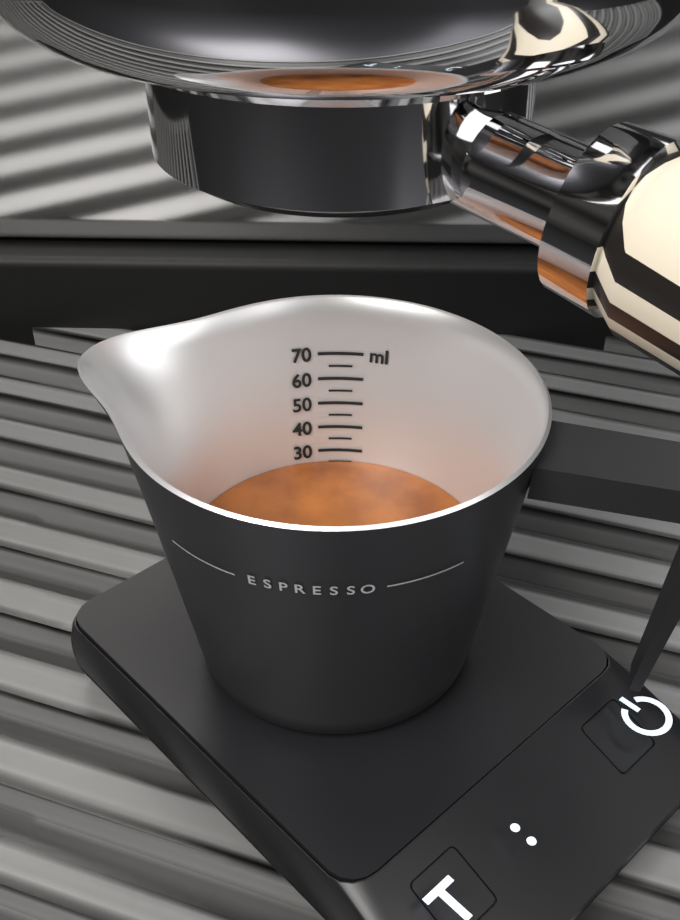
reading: 25 ml
